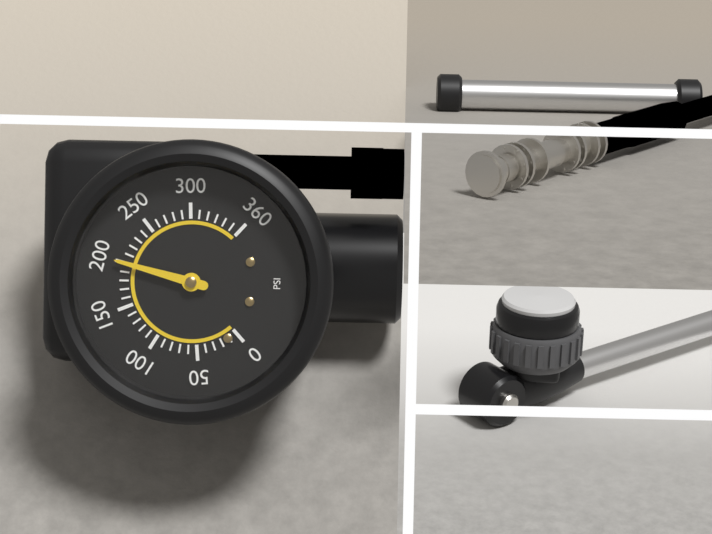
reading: 200 psi
